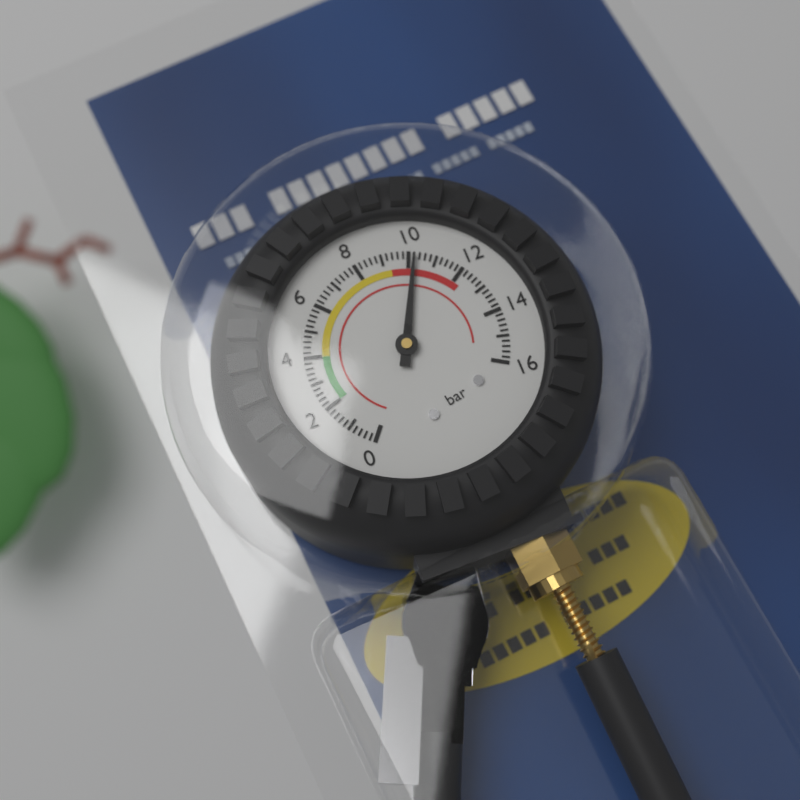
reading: 10.2 bar
